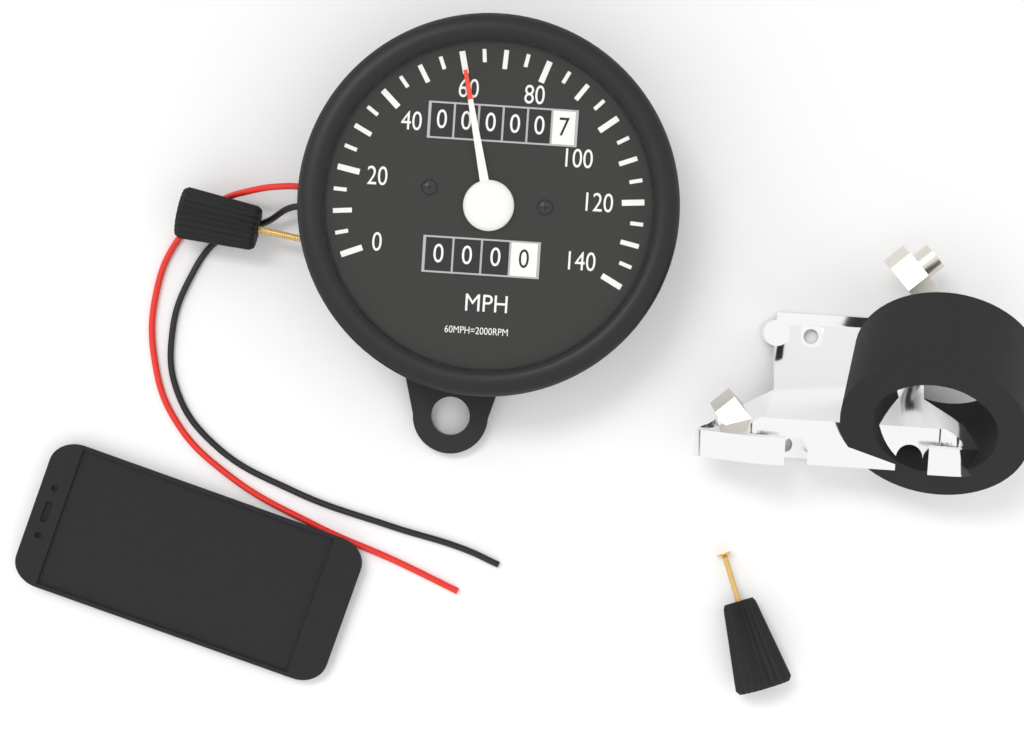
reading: 60 MPH
